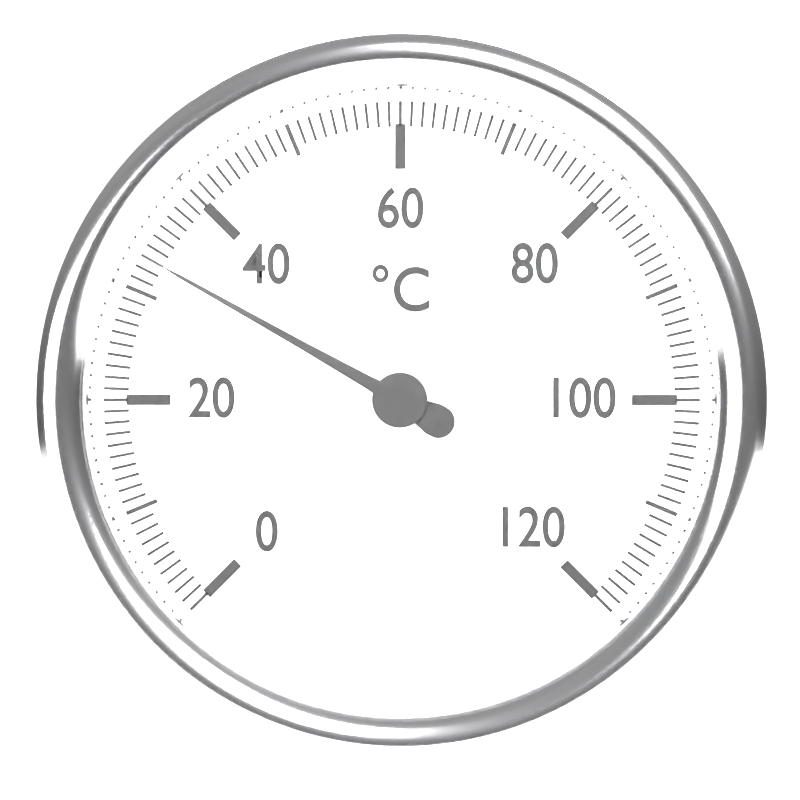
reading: 33 °C
